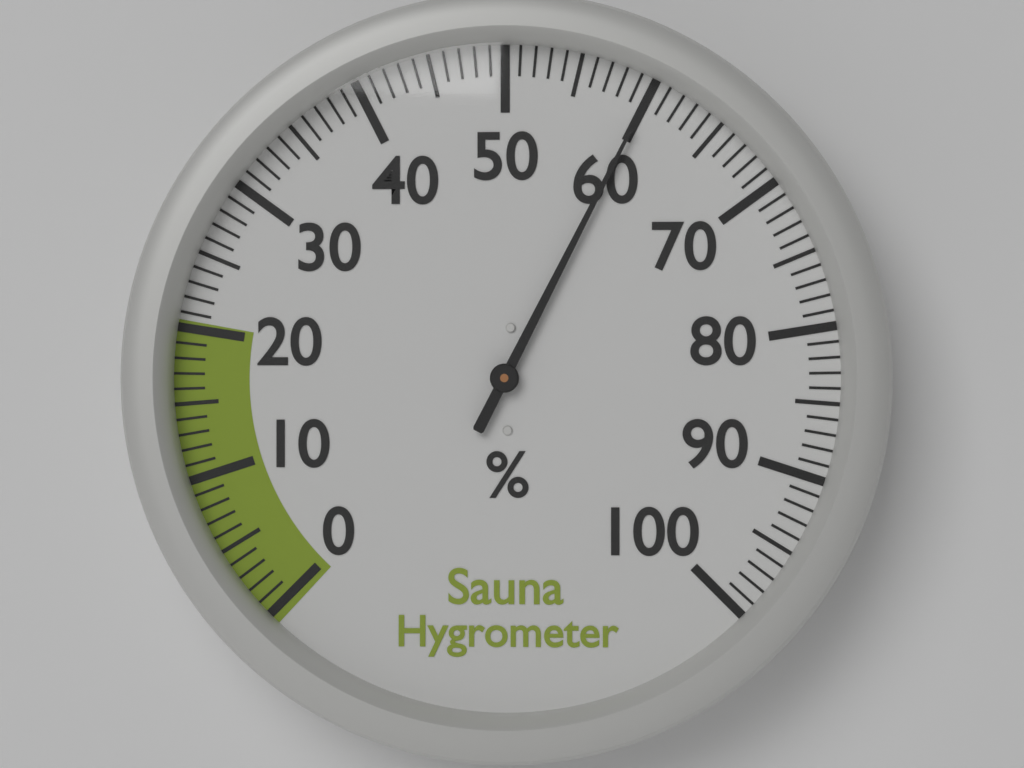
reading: 60 %
